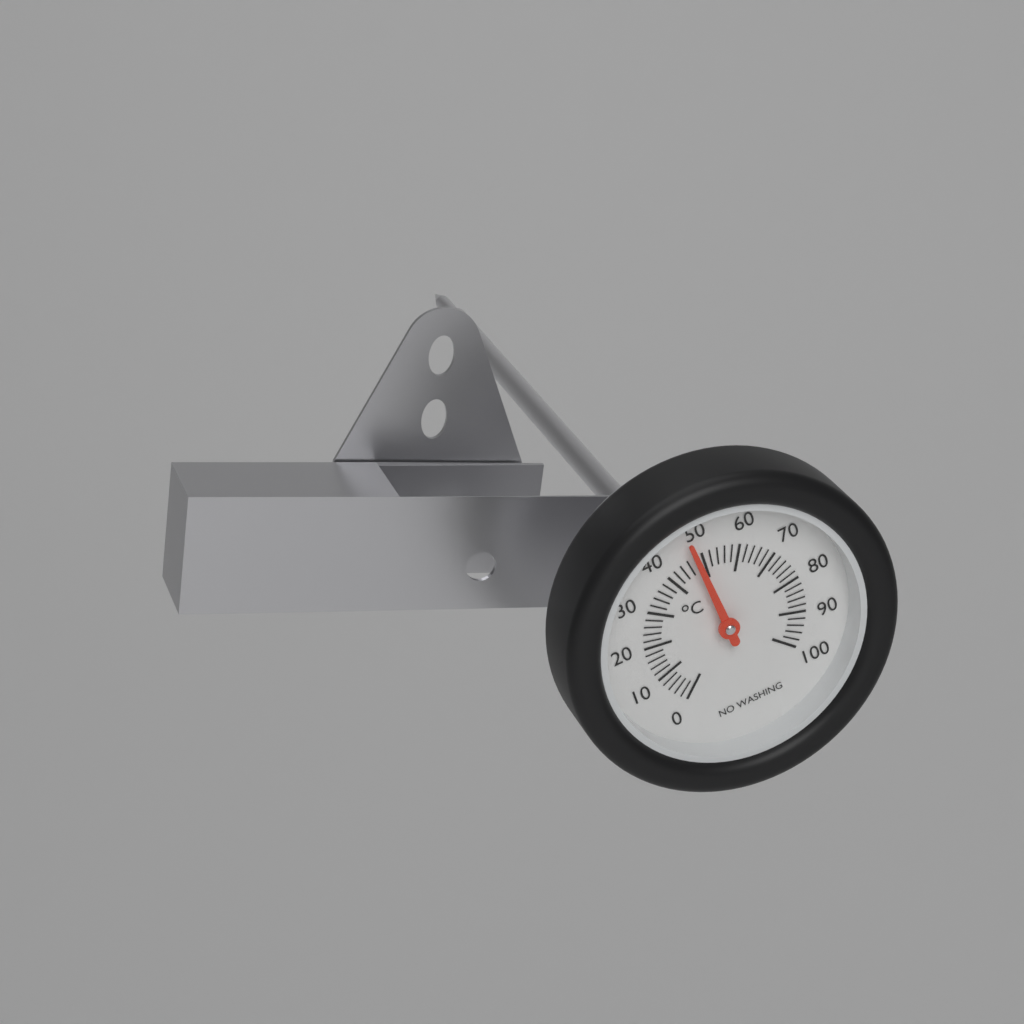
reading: 48 °C
